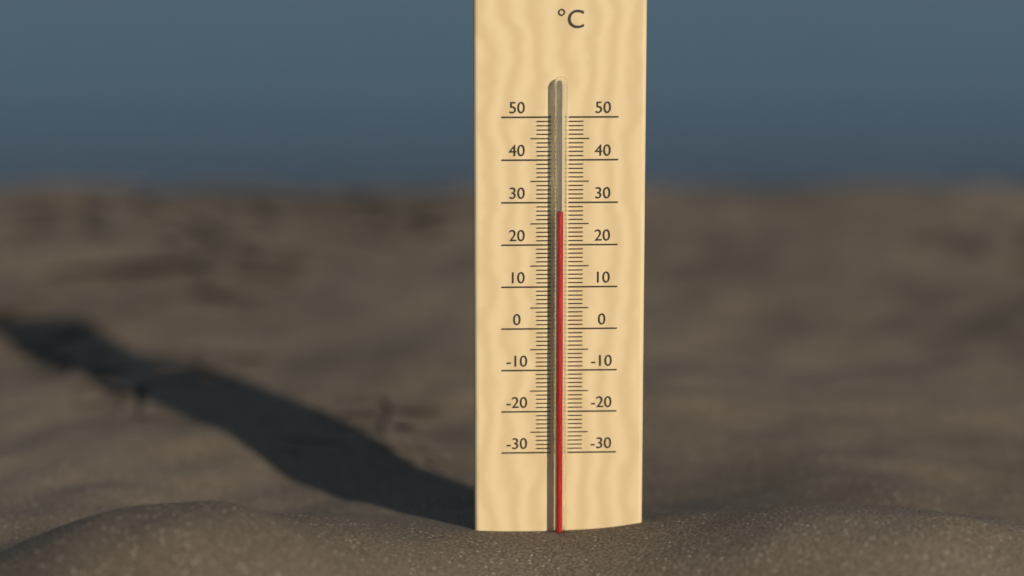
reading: 28 °C
